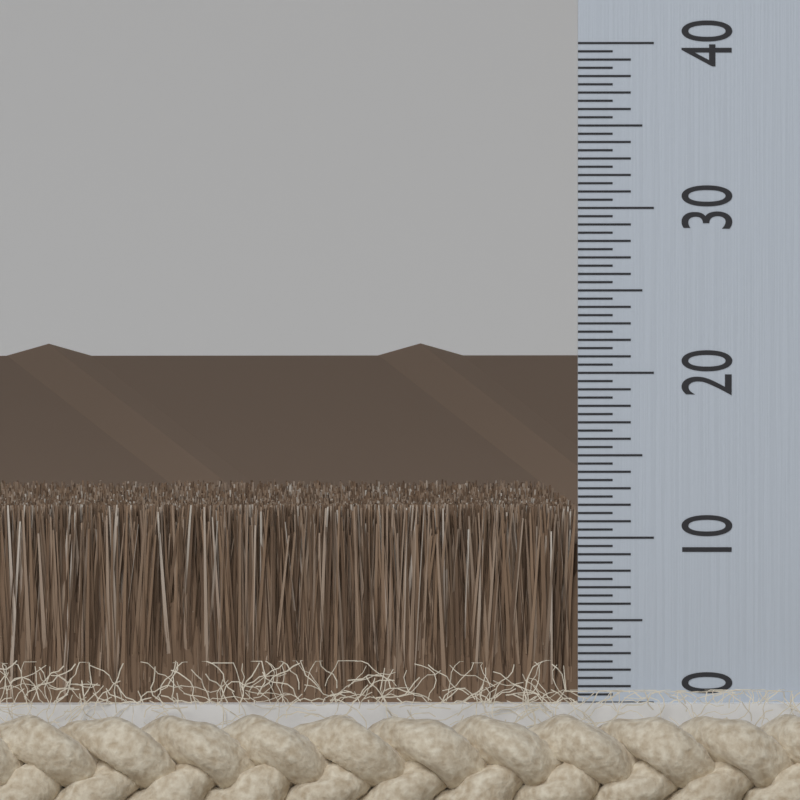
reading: 12.0 (no unit)
